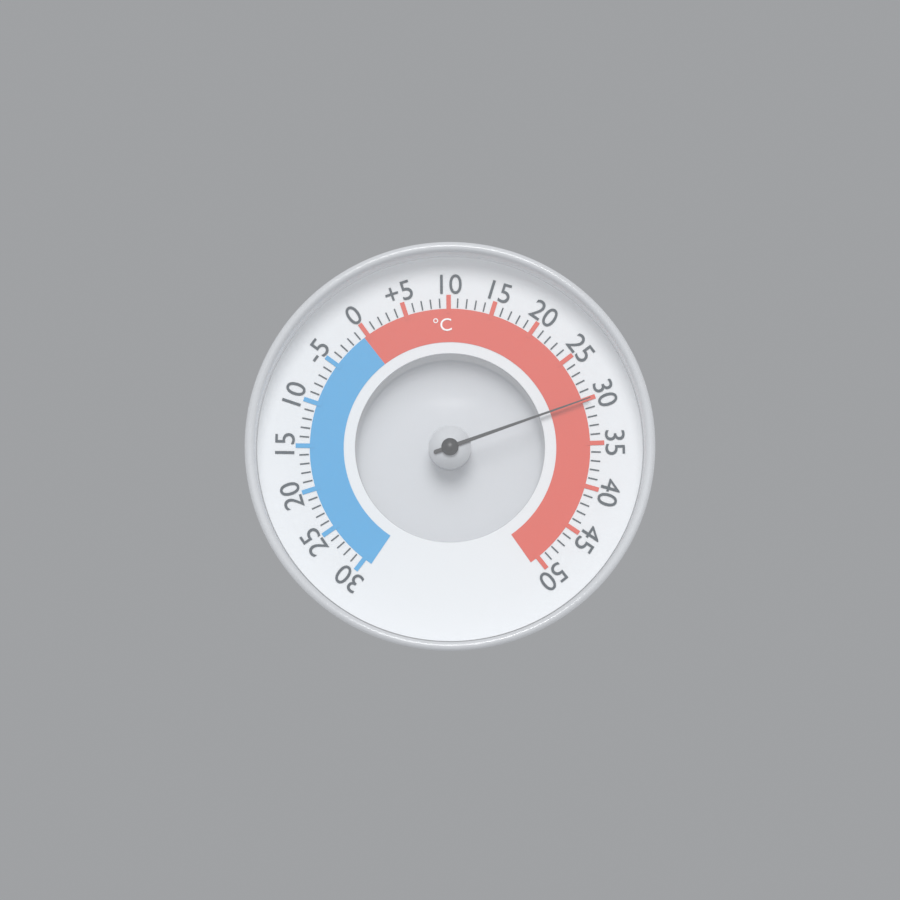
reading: 30 °C
